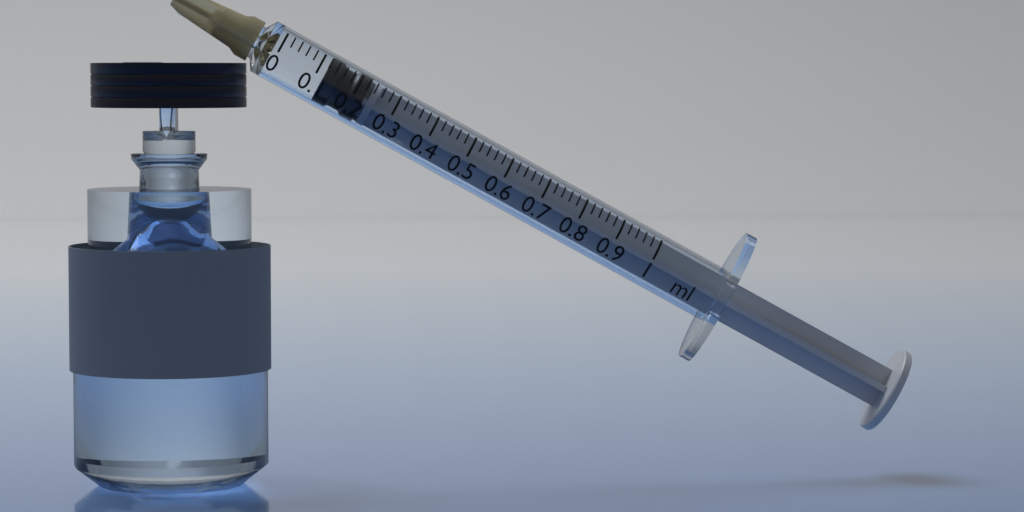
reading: 0.12 ml
